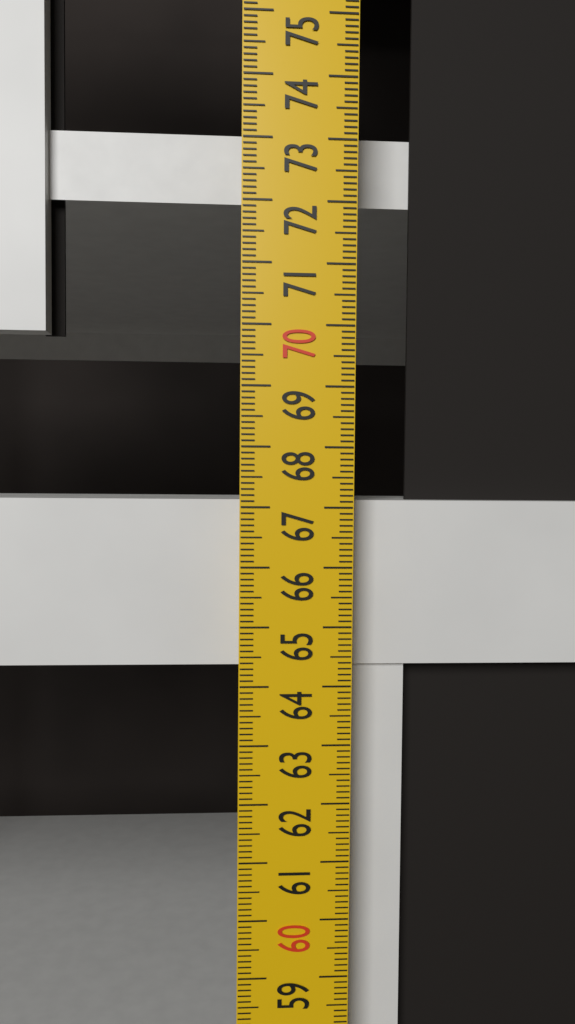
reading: 67.1 cm
